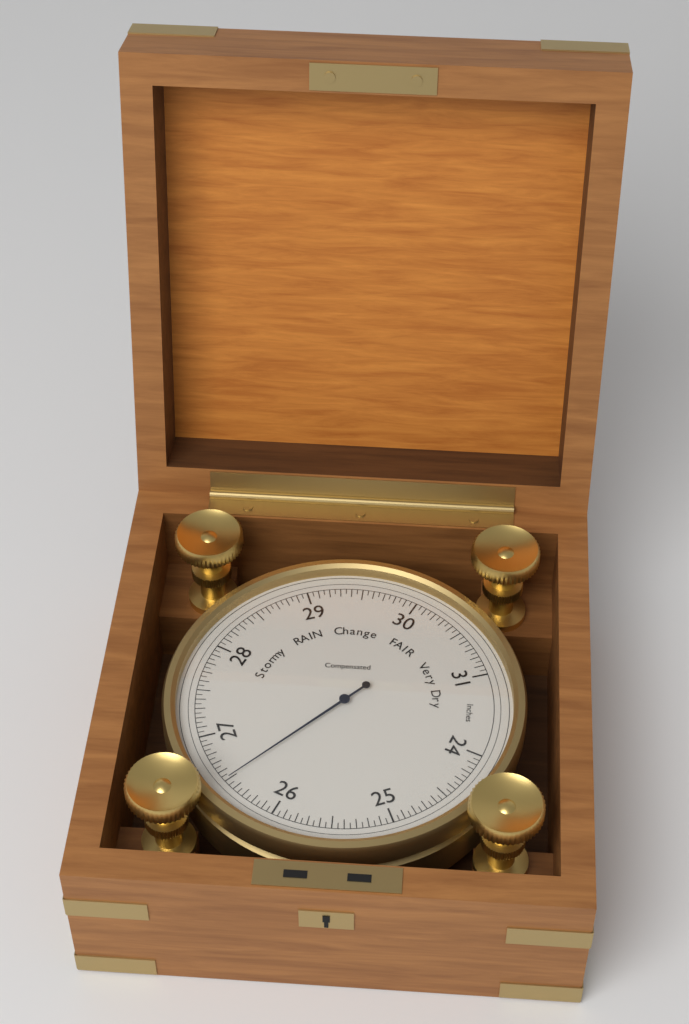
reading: 26.50 inHg
